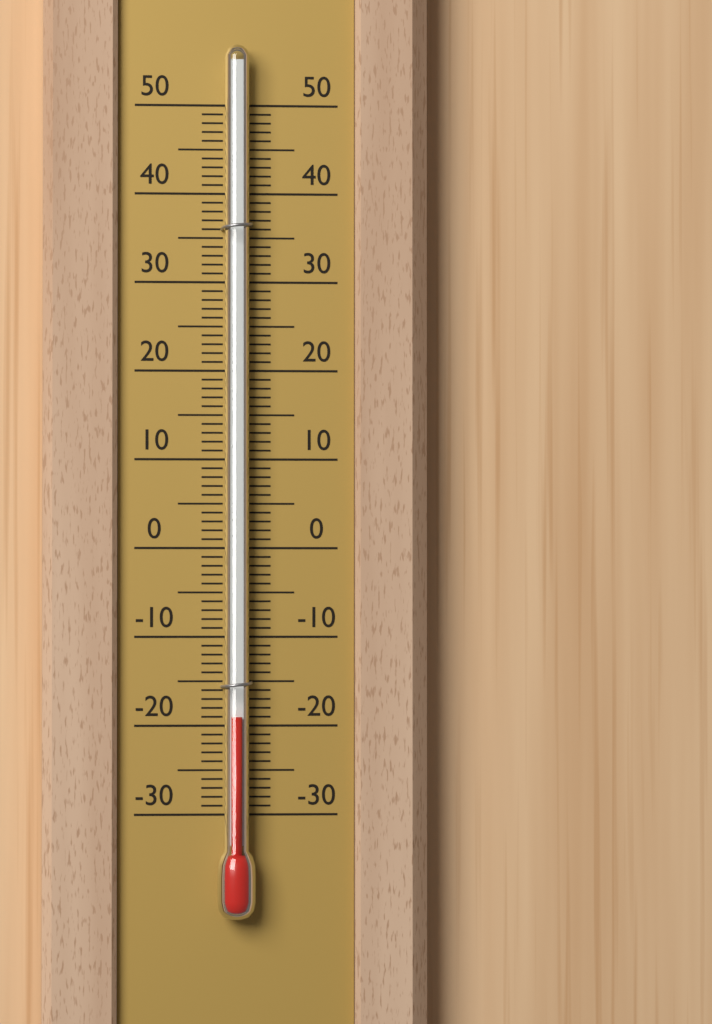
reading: -19 (no unit)
